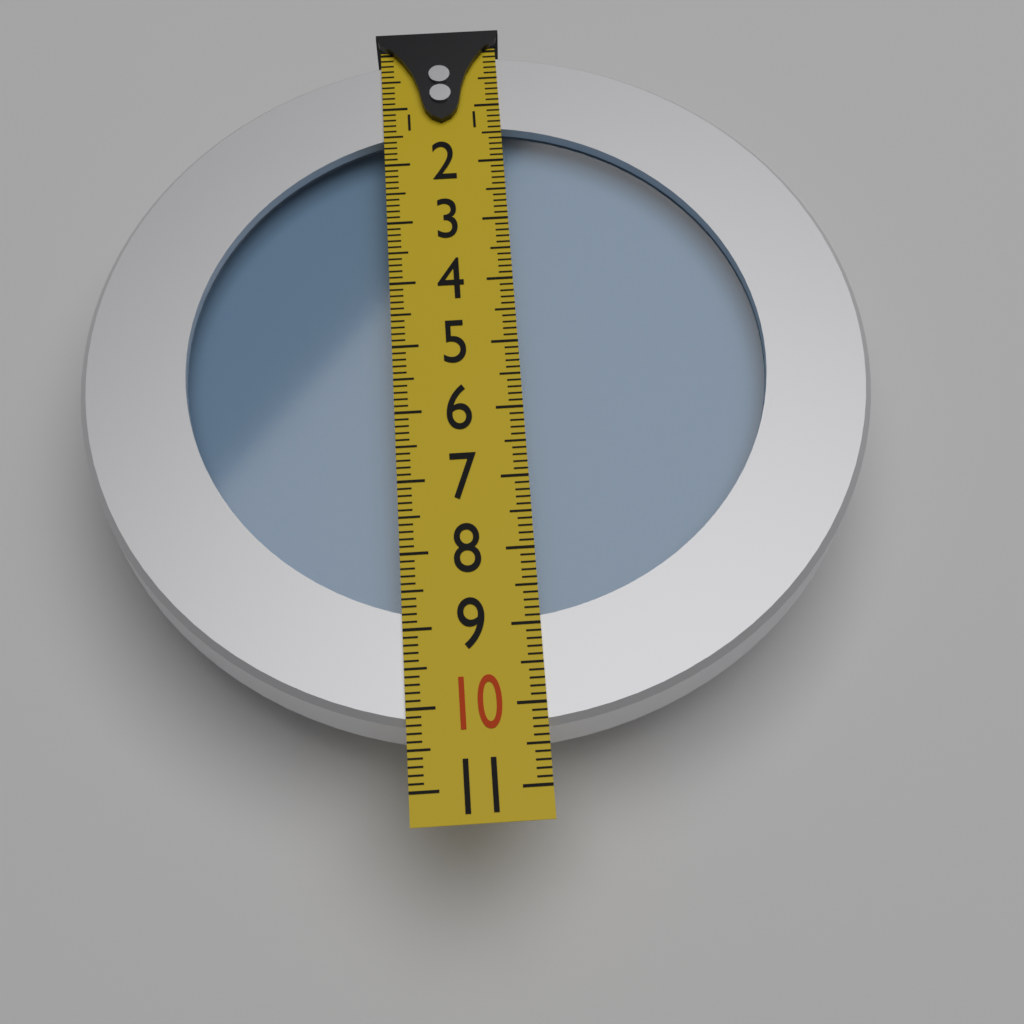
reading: 10.3 (no unit)
